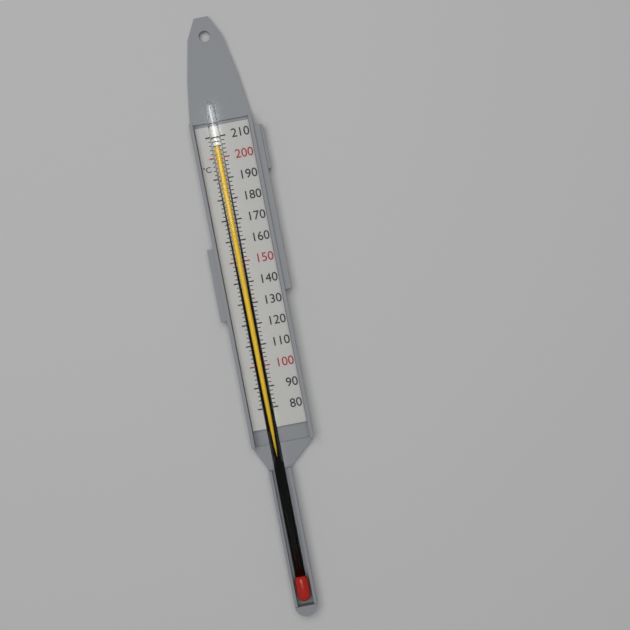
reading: 205 °C
